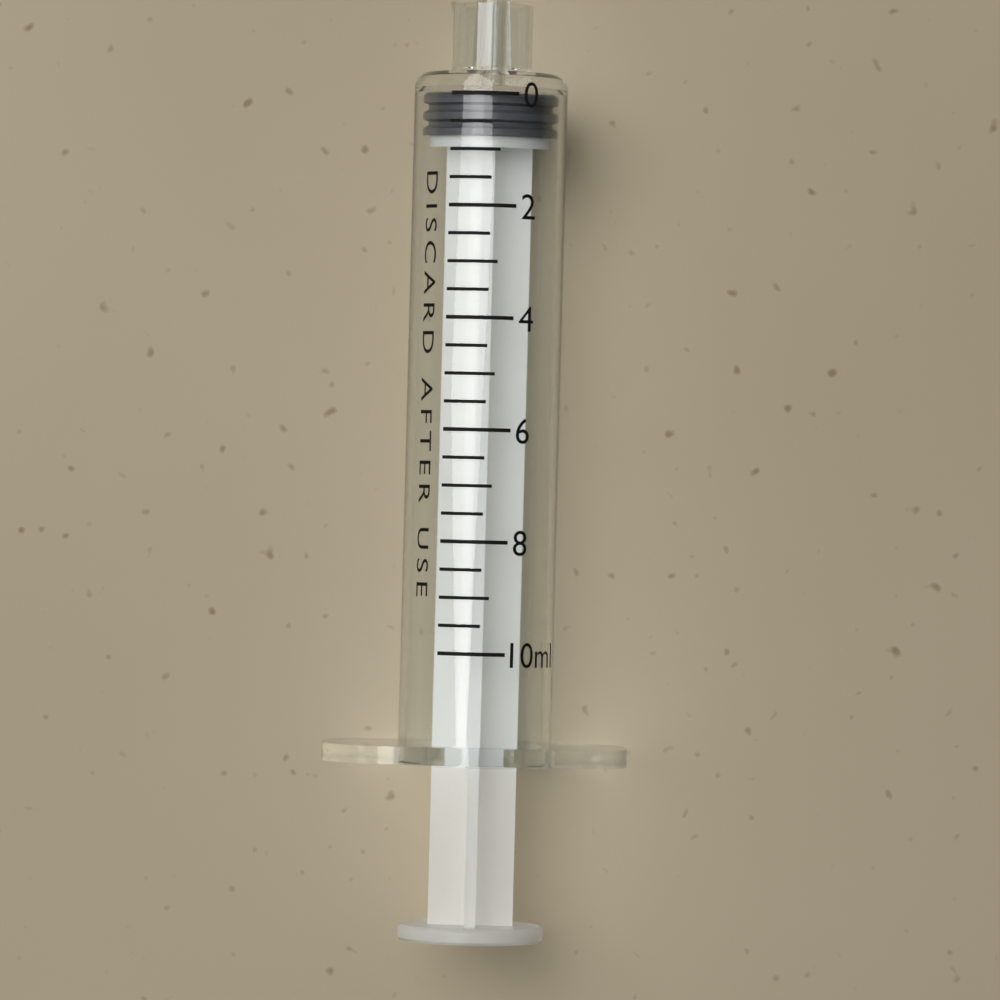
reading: 0.0 ml
